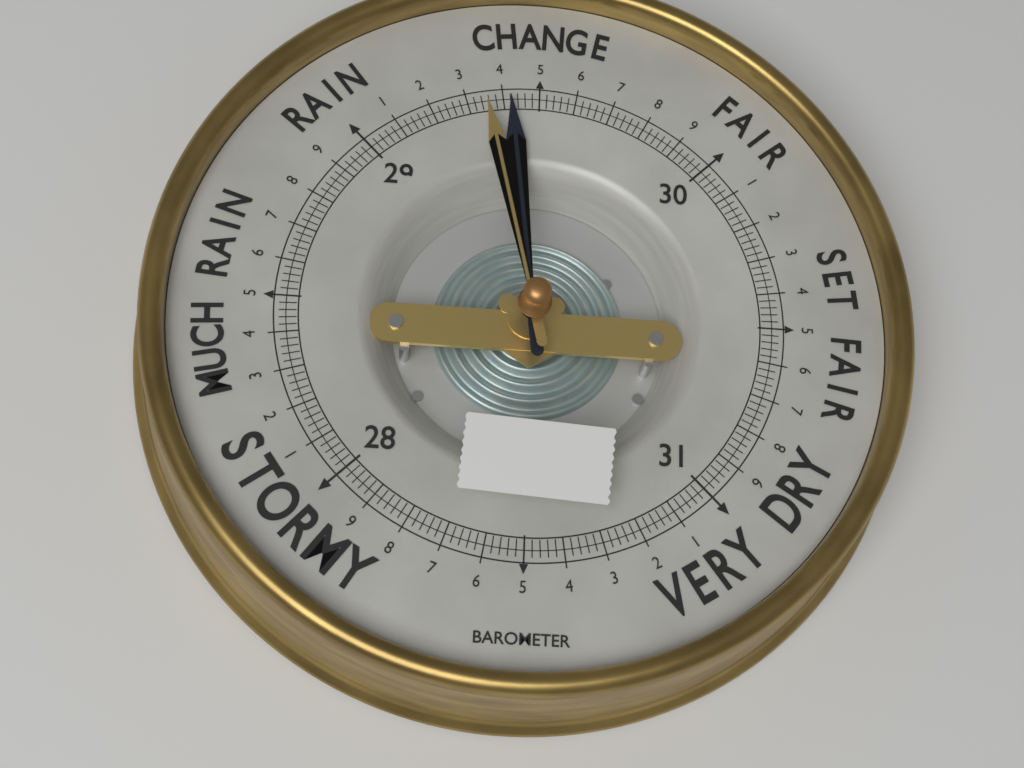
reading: 29.42 (no unit)
